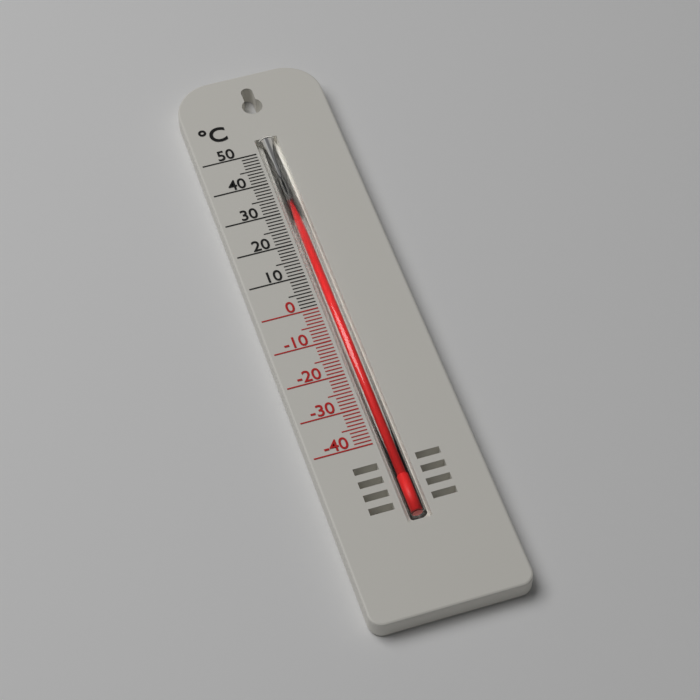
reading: 35 °C
